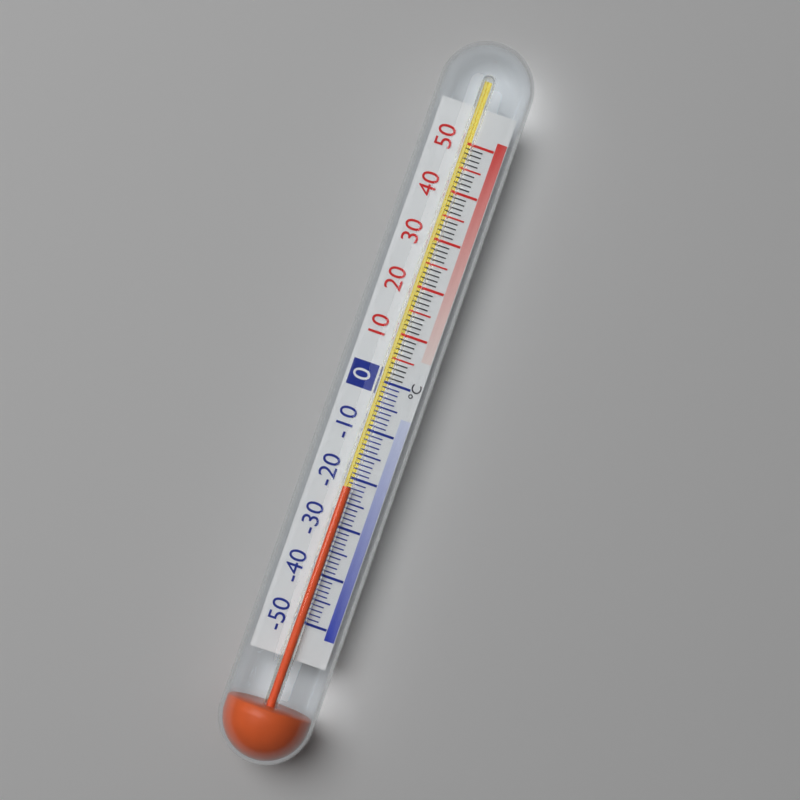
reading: -22 °C
